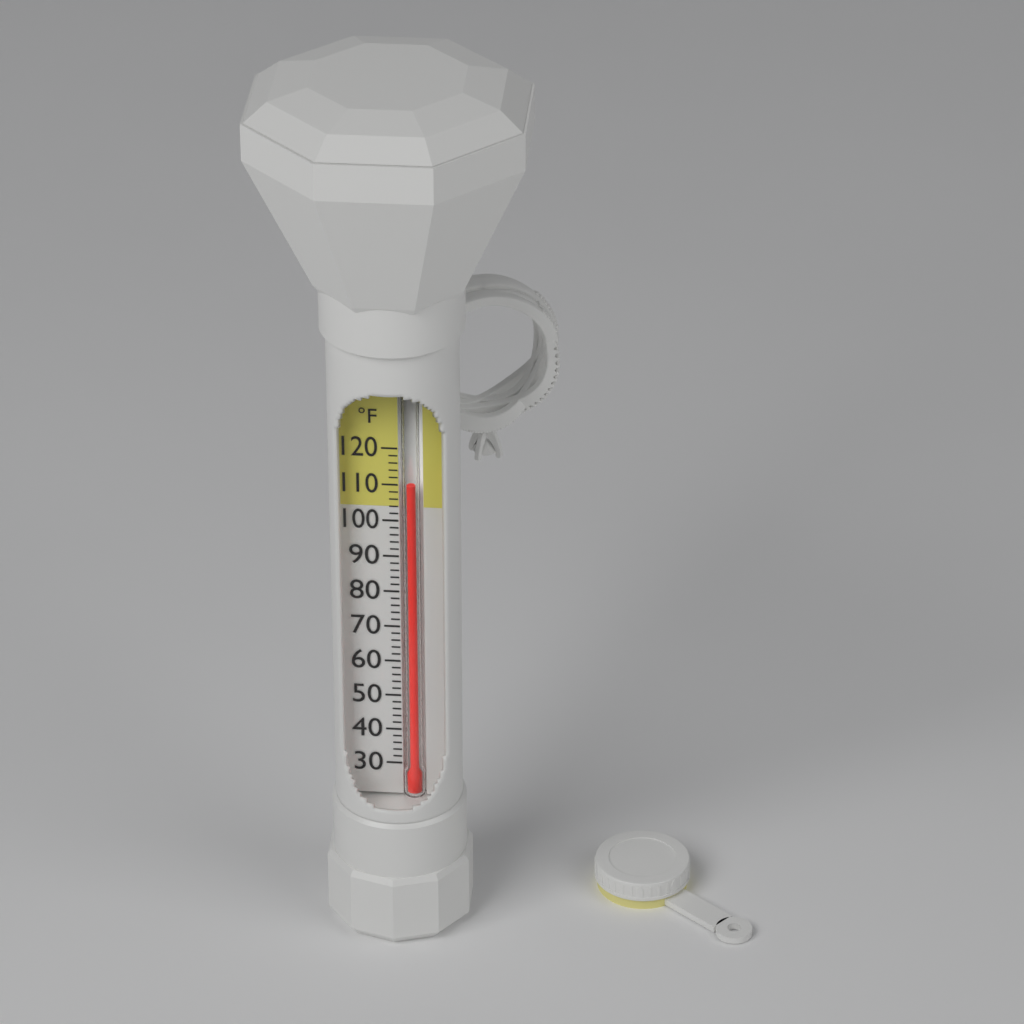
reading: 110 °F
